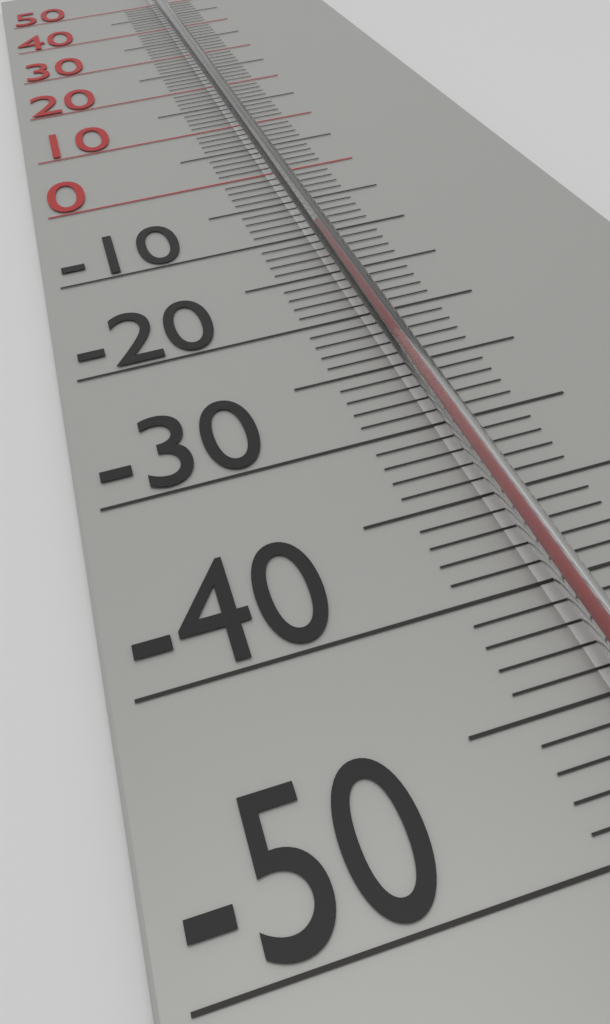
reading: -11 °C
